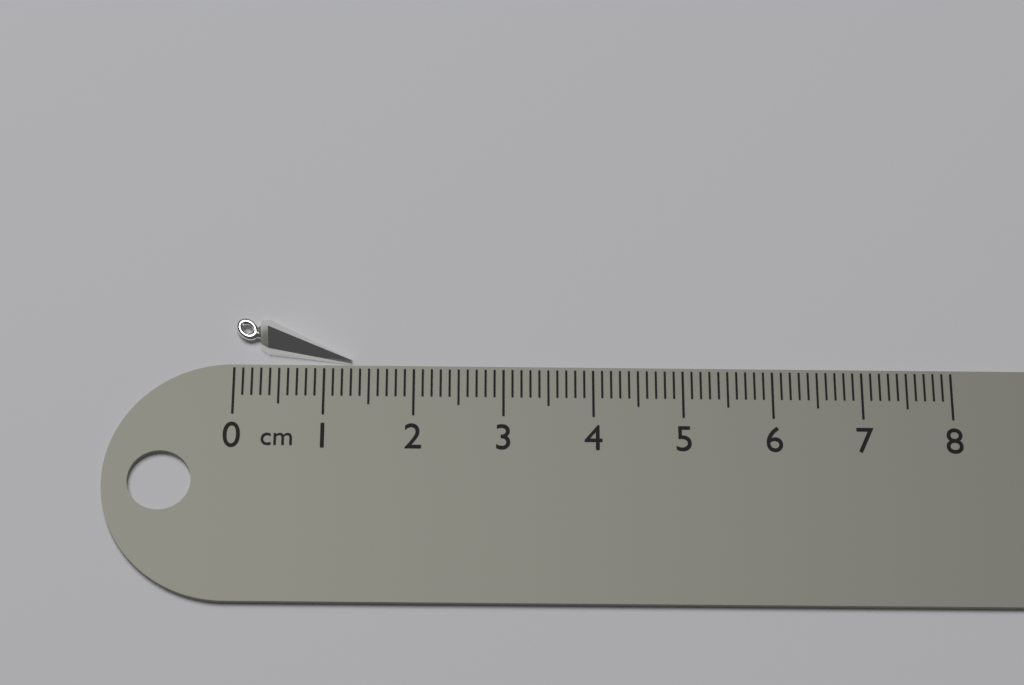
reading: 1.3 cm
